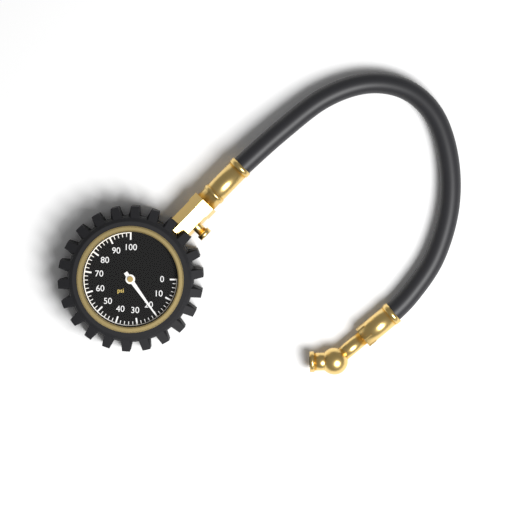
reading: 20 psi
